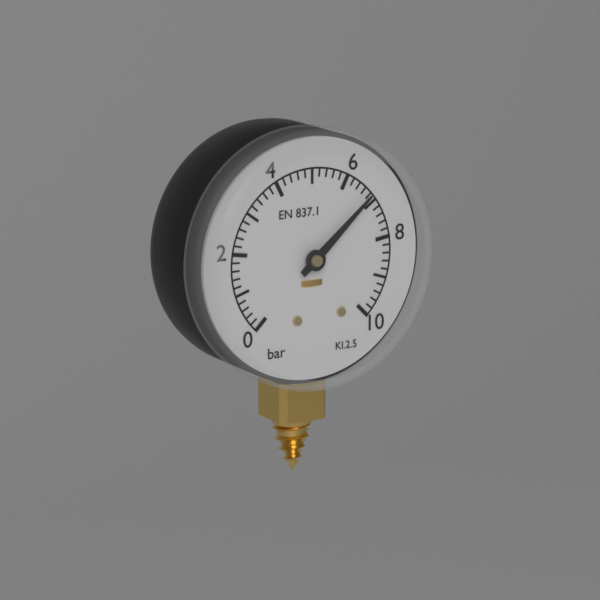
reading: 6.8 bar
